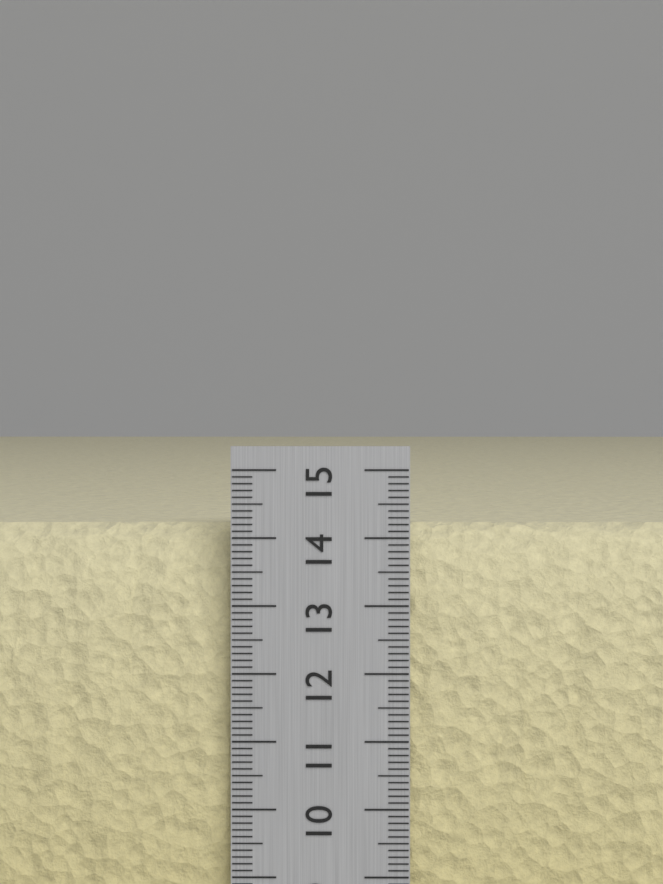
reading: 14.2 cm
